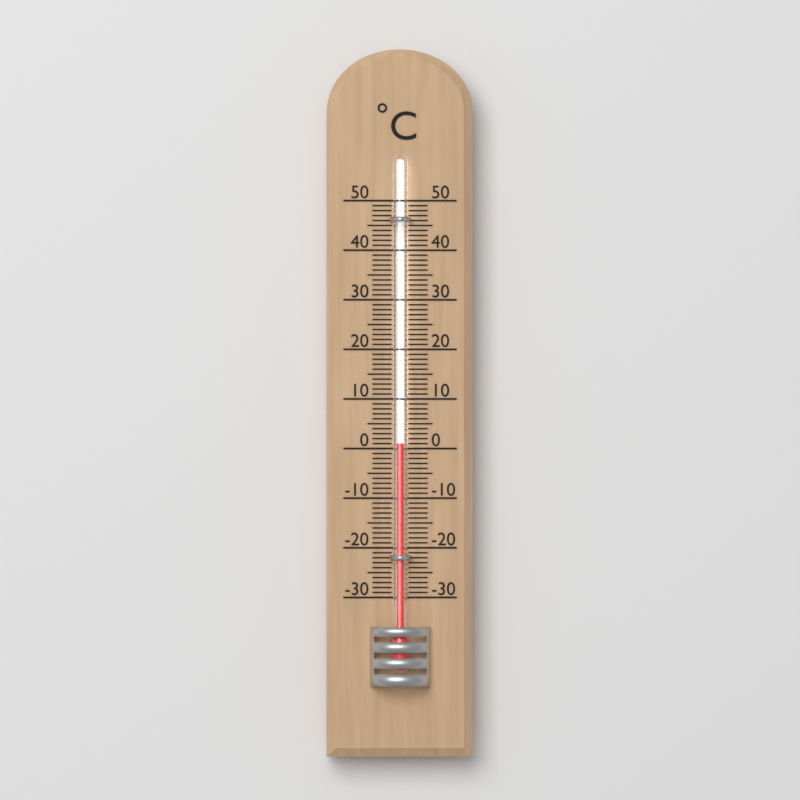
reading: 1 °C
